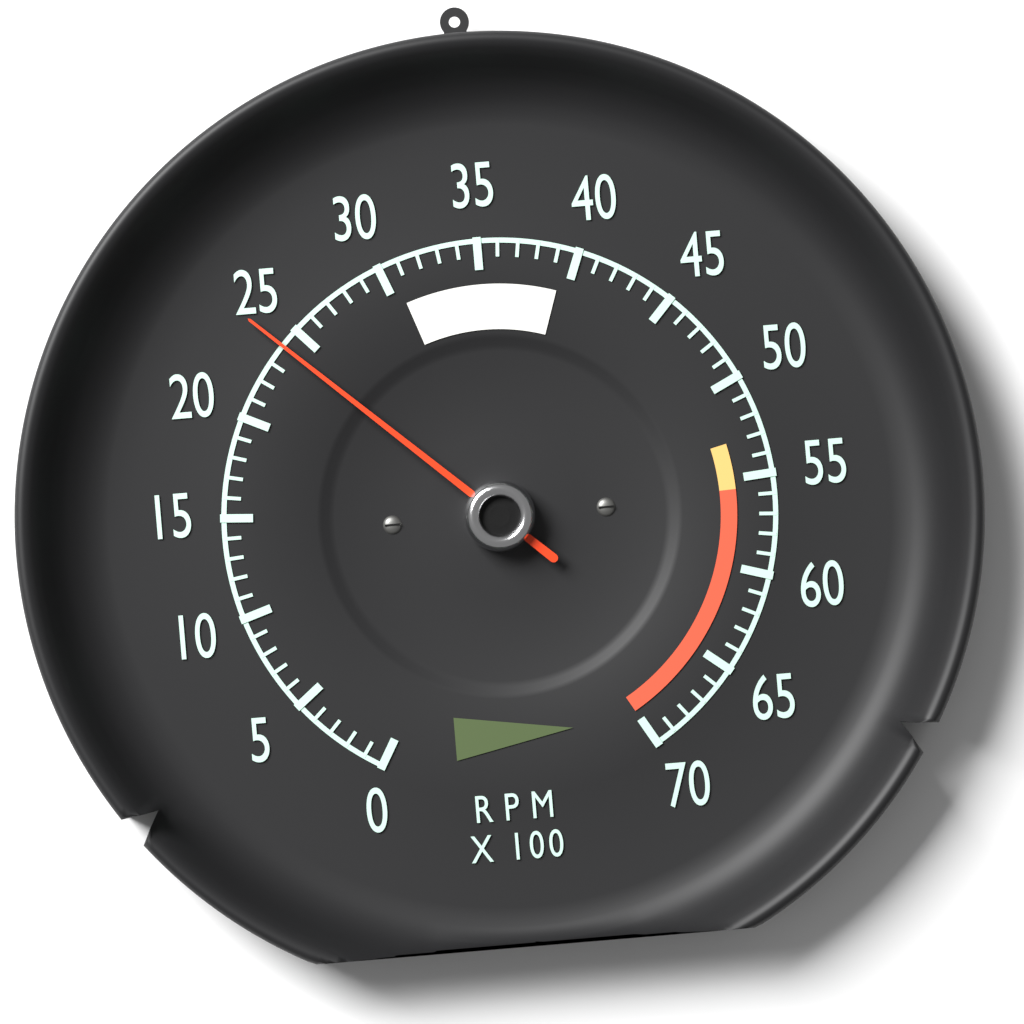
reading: 2400 RPM
